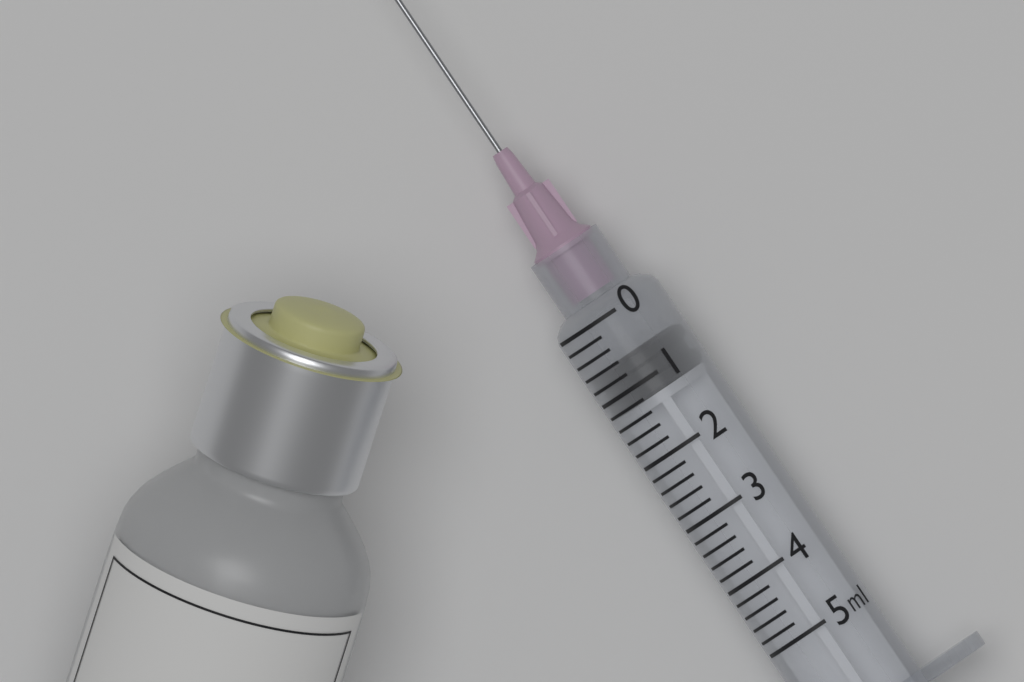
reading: 0.6 ml
